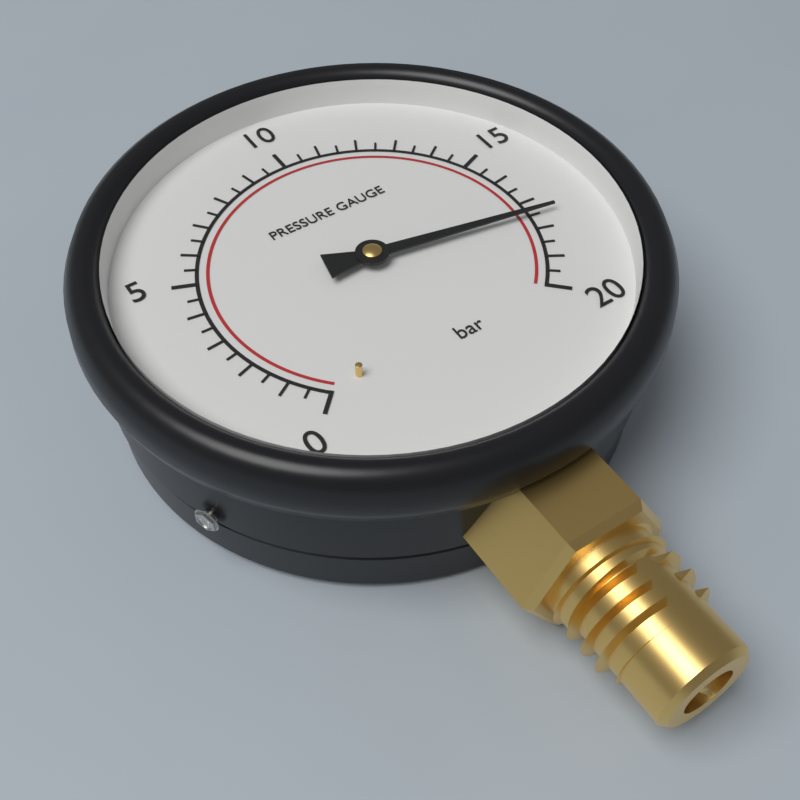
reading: 17.5 bar
